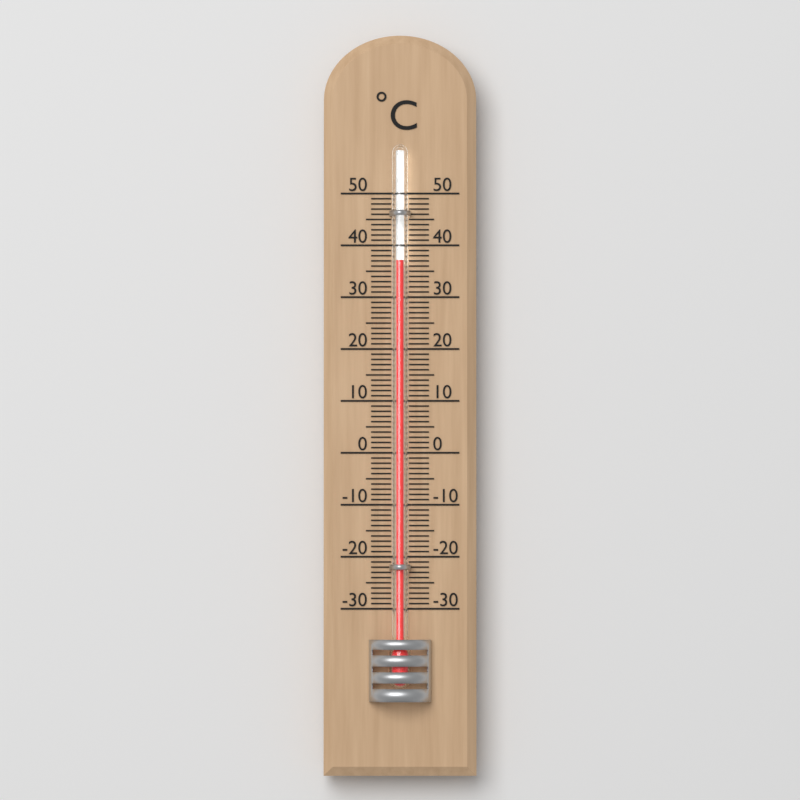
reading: 37 °C
